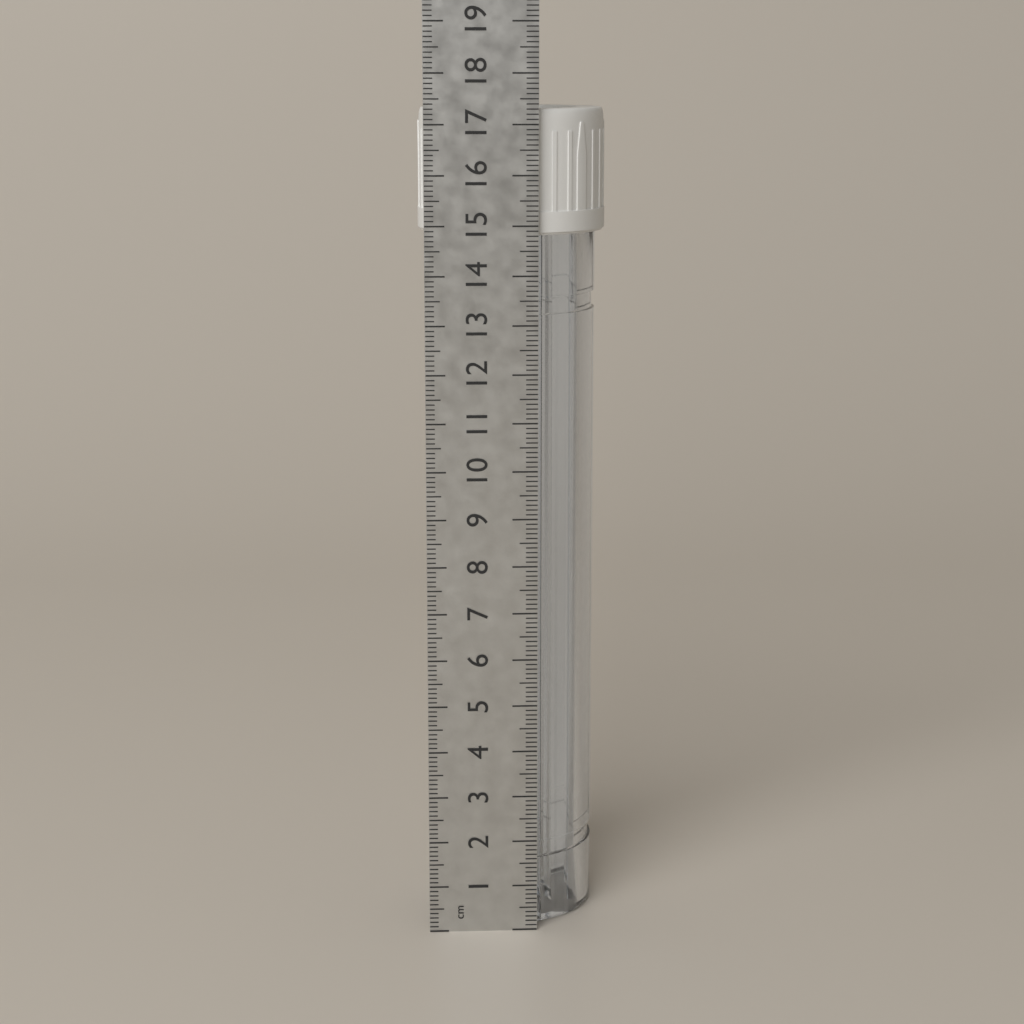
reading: 17.3 cm
